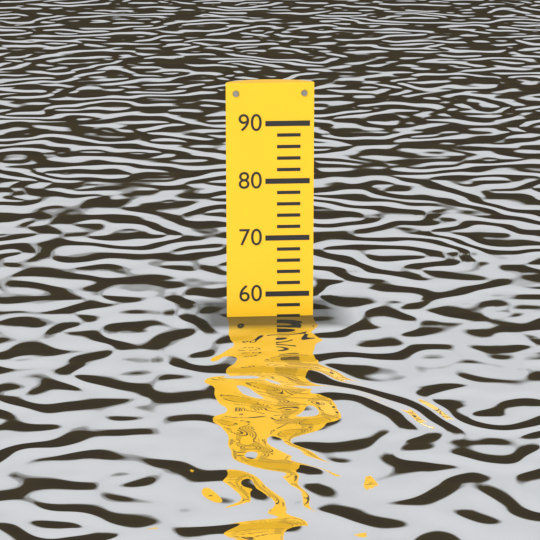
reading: 56 (no unit)
